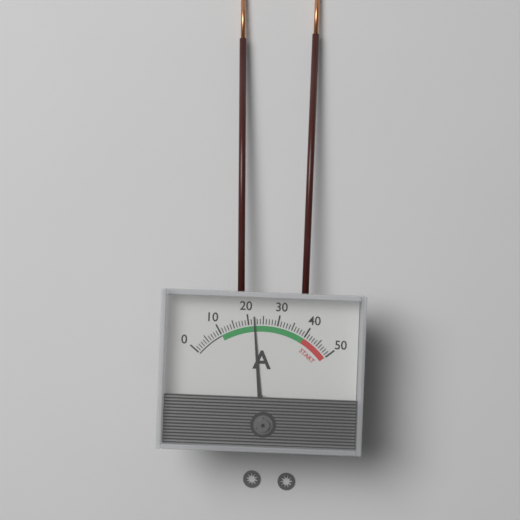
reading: 22 A
